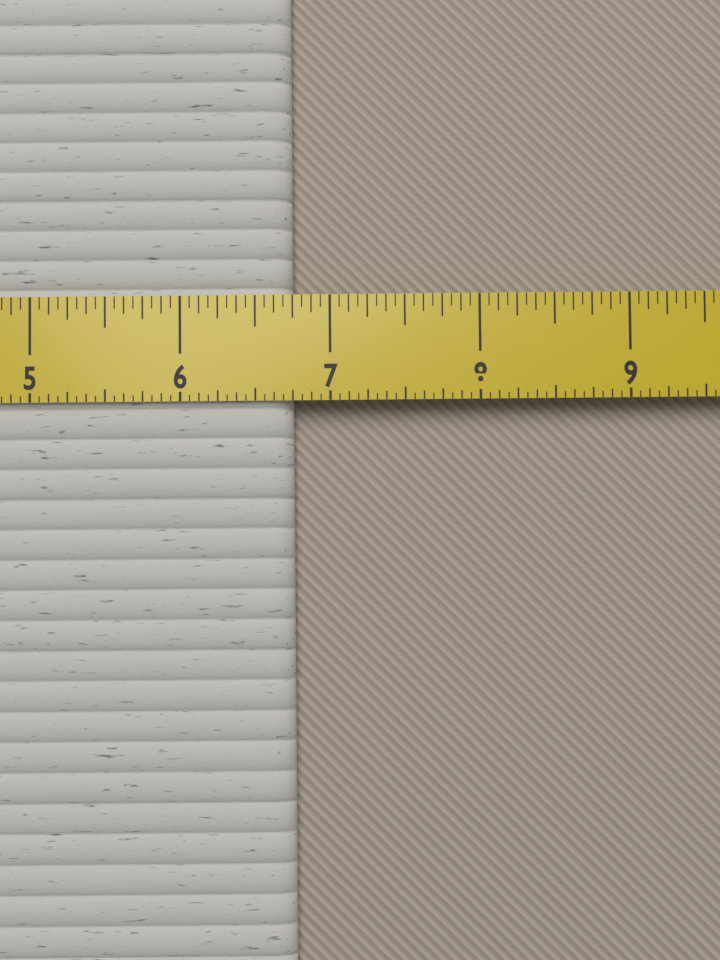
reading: 6.7500 in
